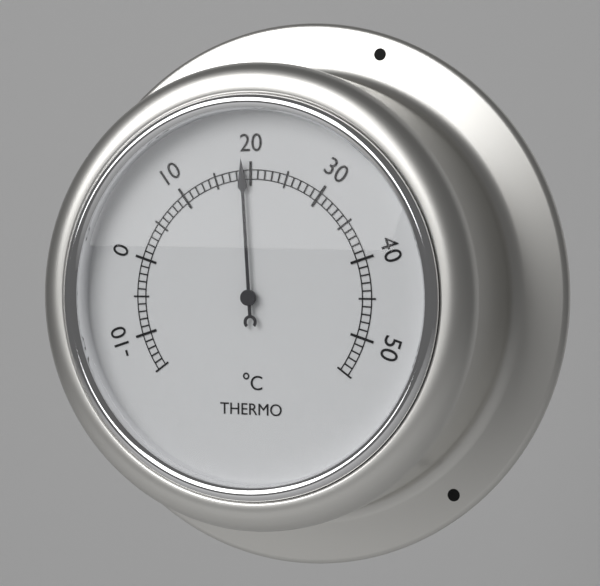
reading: 19 °C
